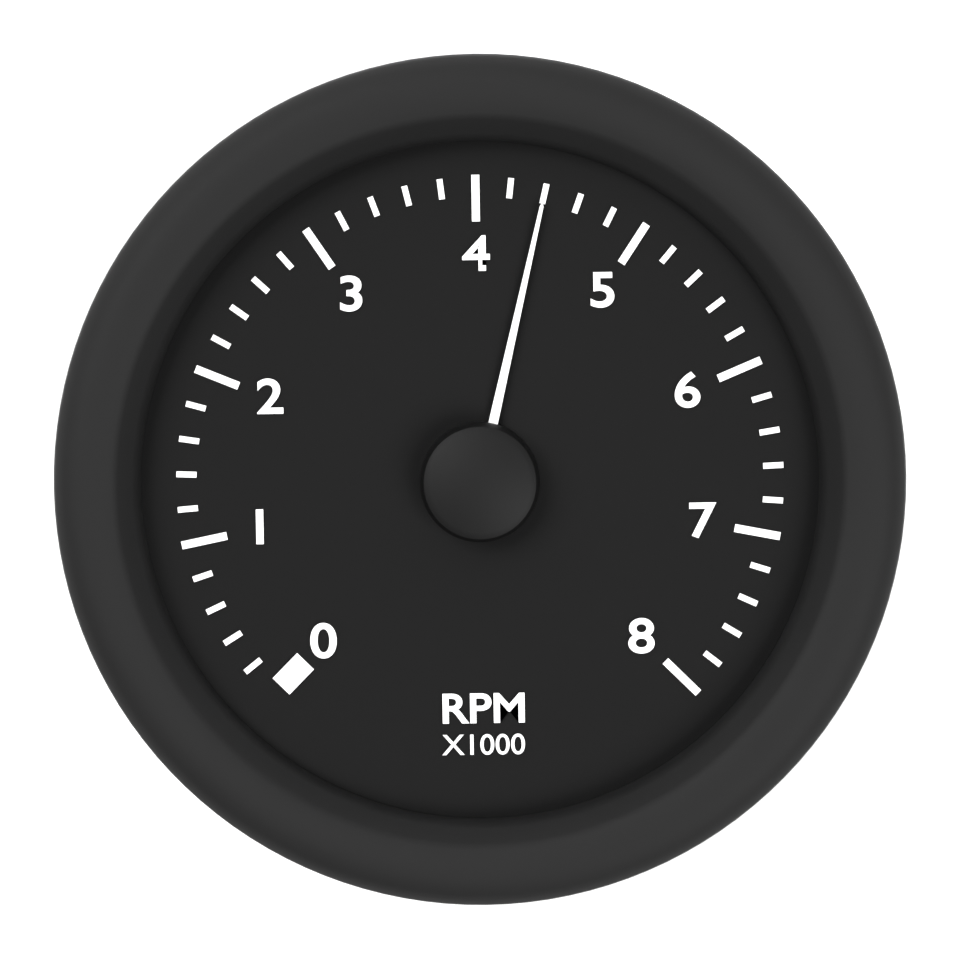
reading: 4.4 RPM x1000
